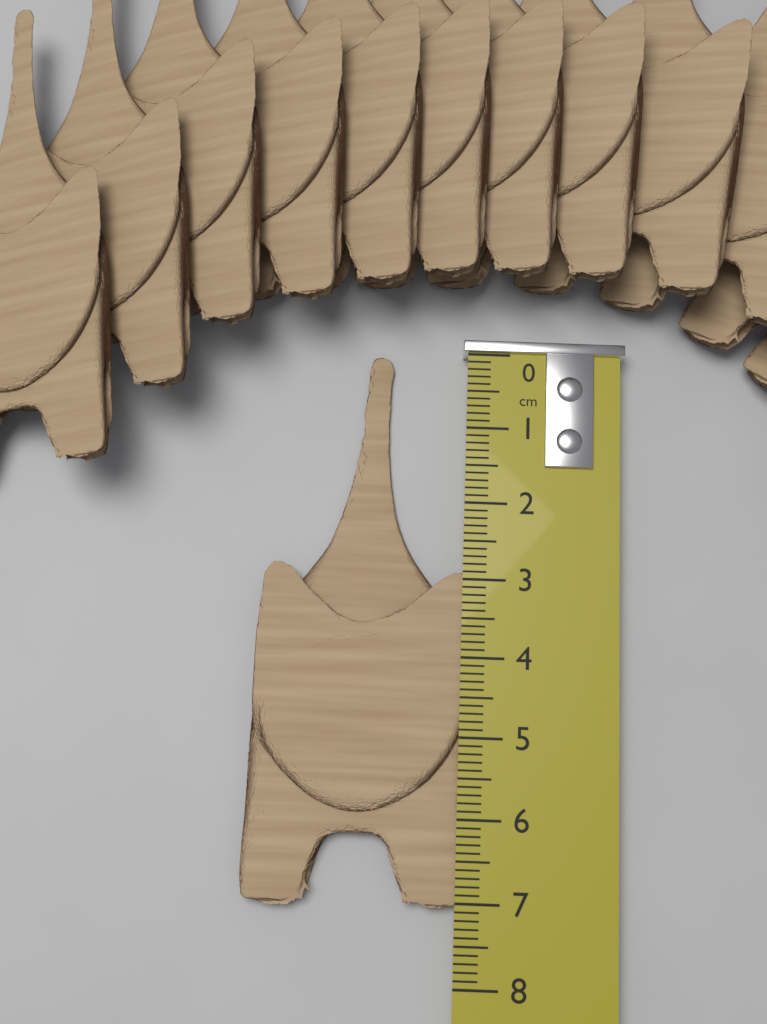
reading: 7.1 cm
